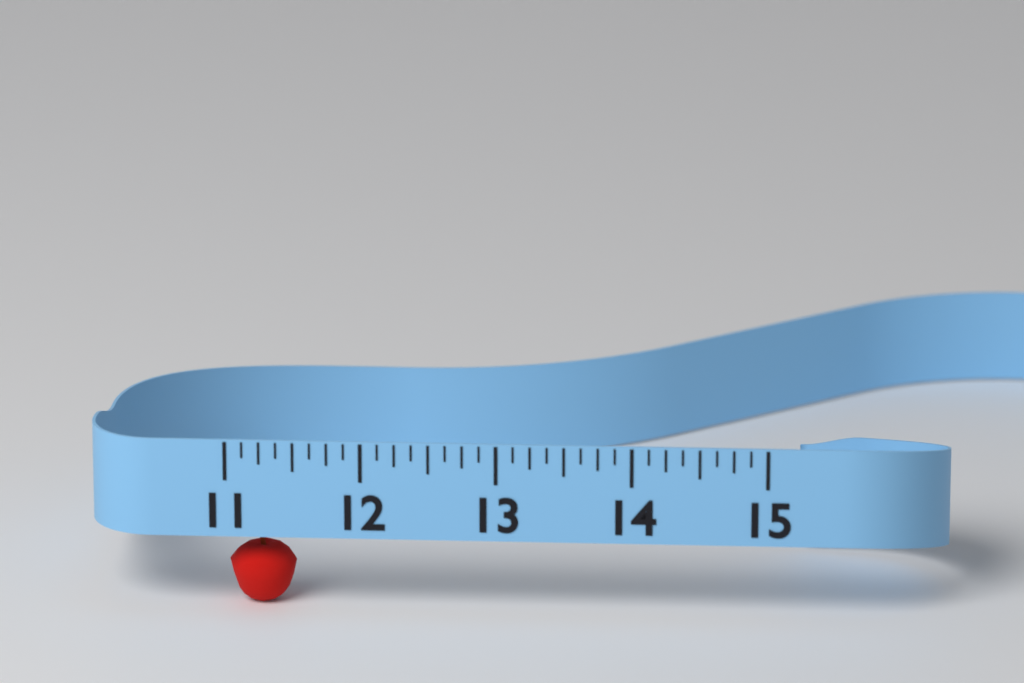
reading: 11.500 (no unit)
